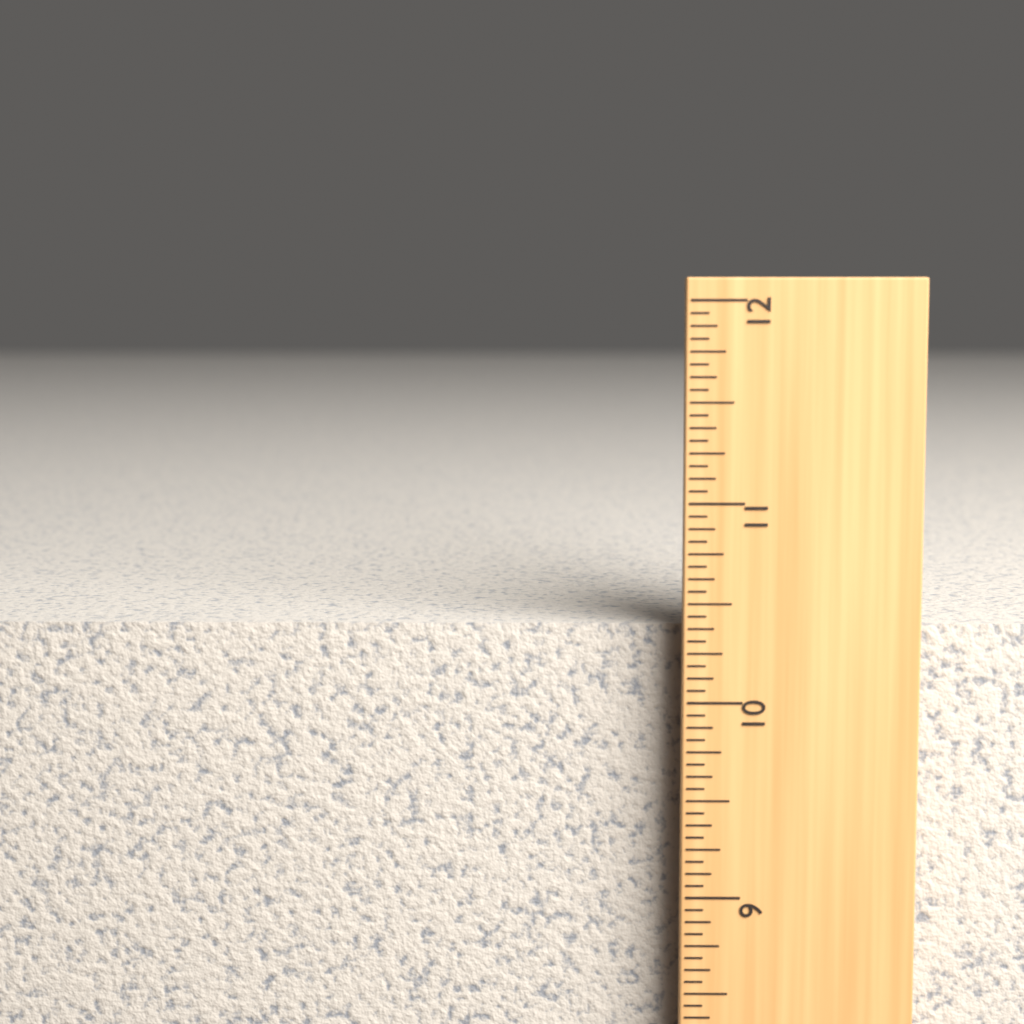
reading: 10.3750 in
